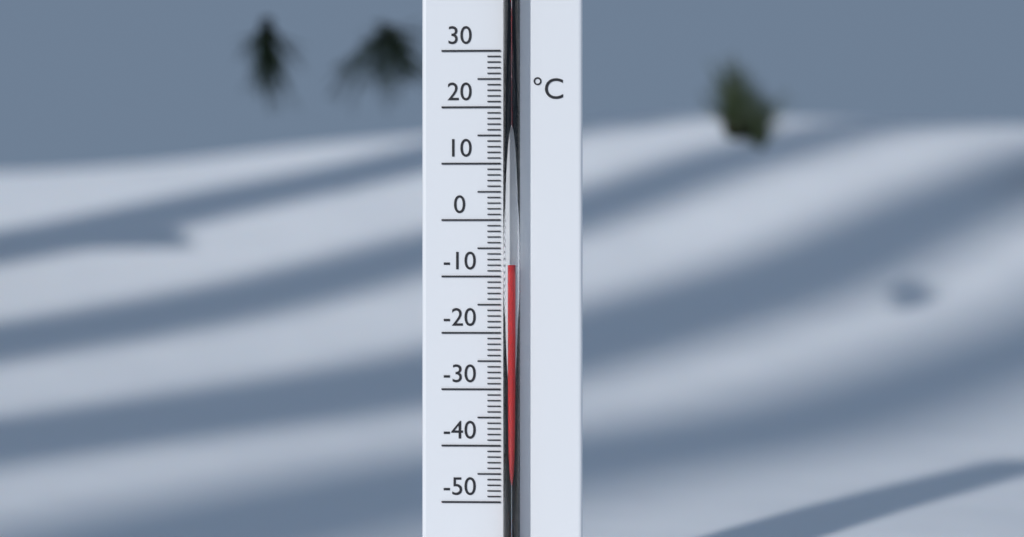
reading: -8 °C
